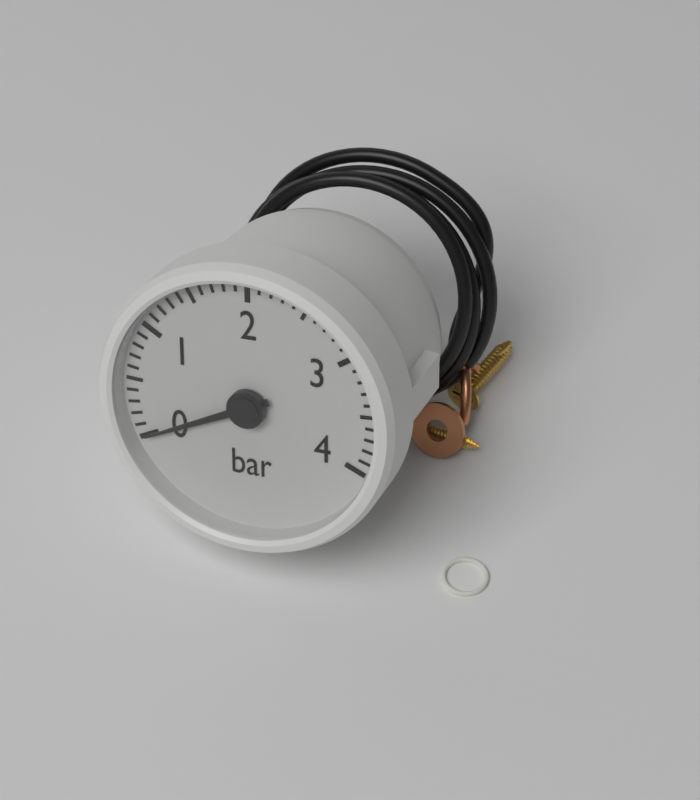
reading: 0.0 bar
